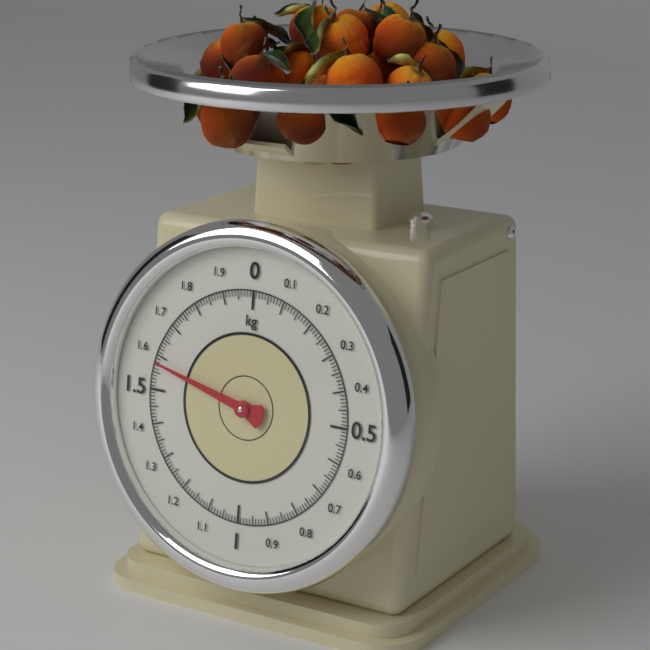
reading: 1.58 kg
